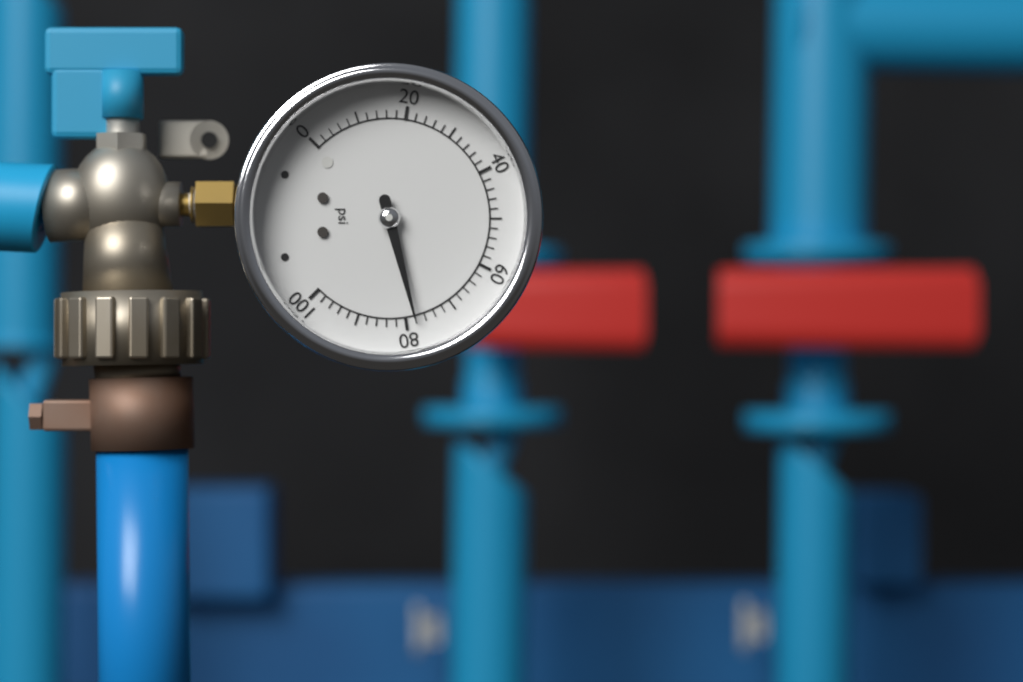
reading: 78 psi
